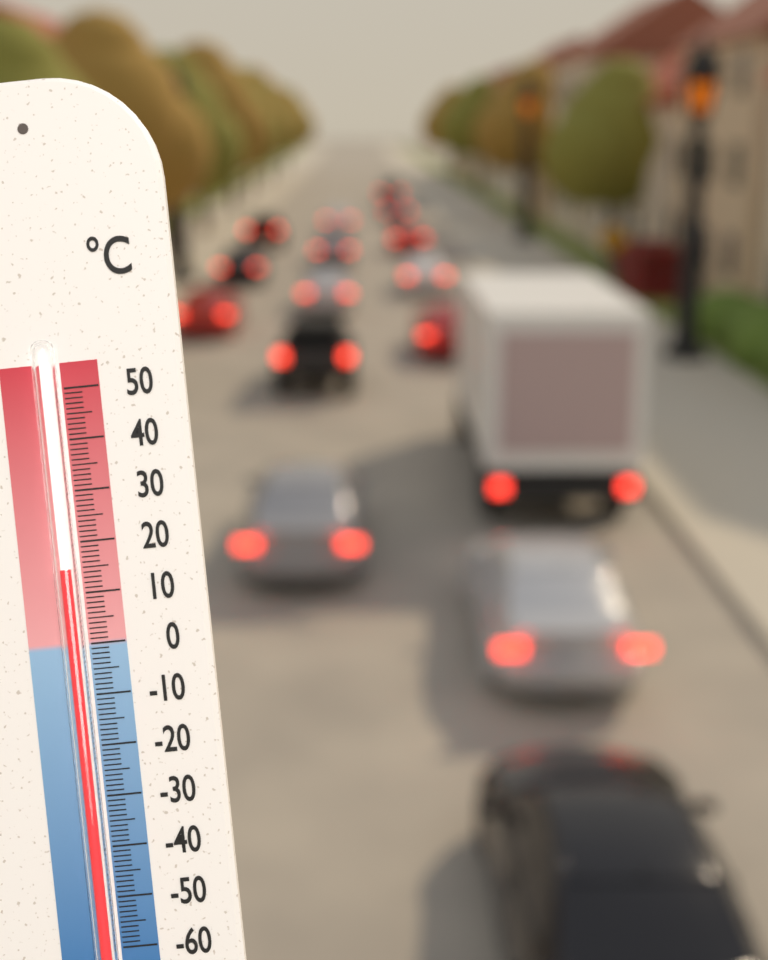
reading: 15 °C
